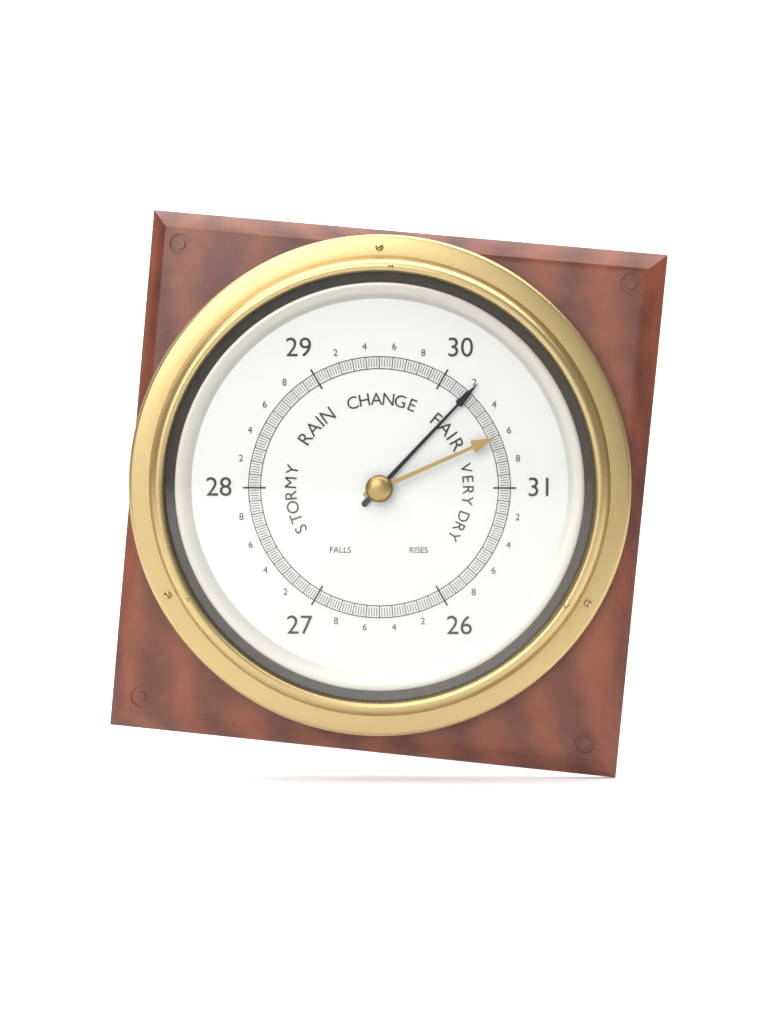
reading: 30.22 (no unit)
